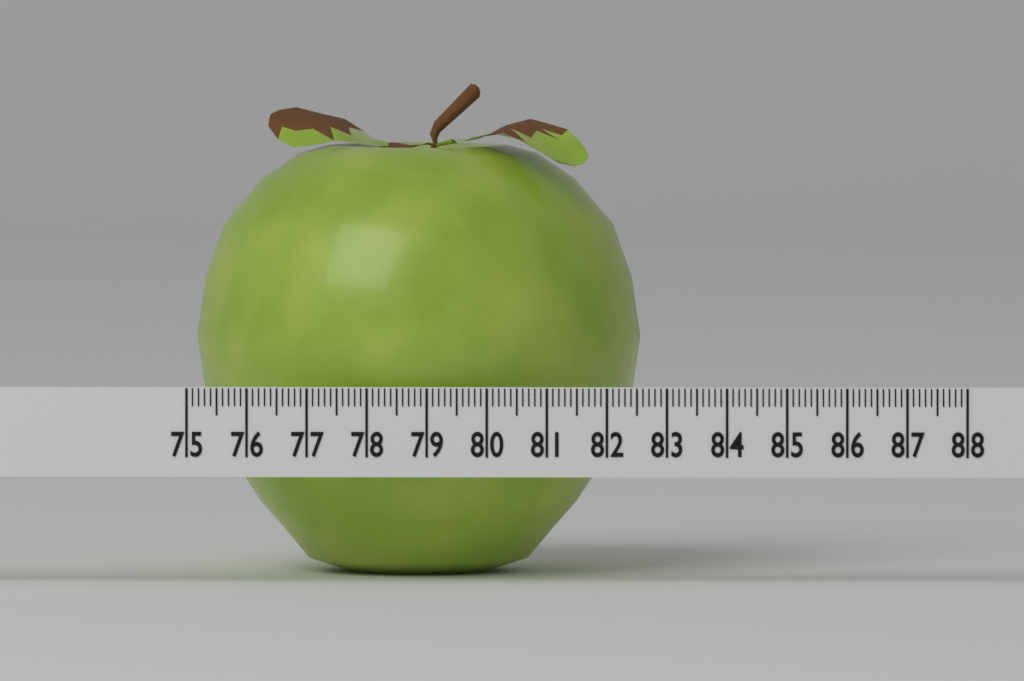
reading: 82.5 (no unit)
